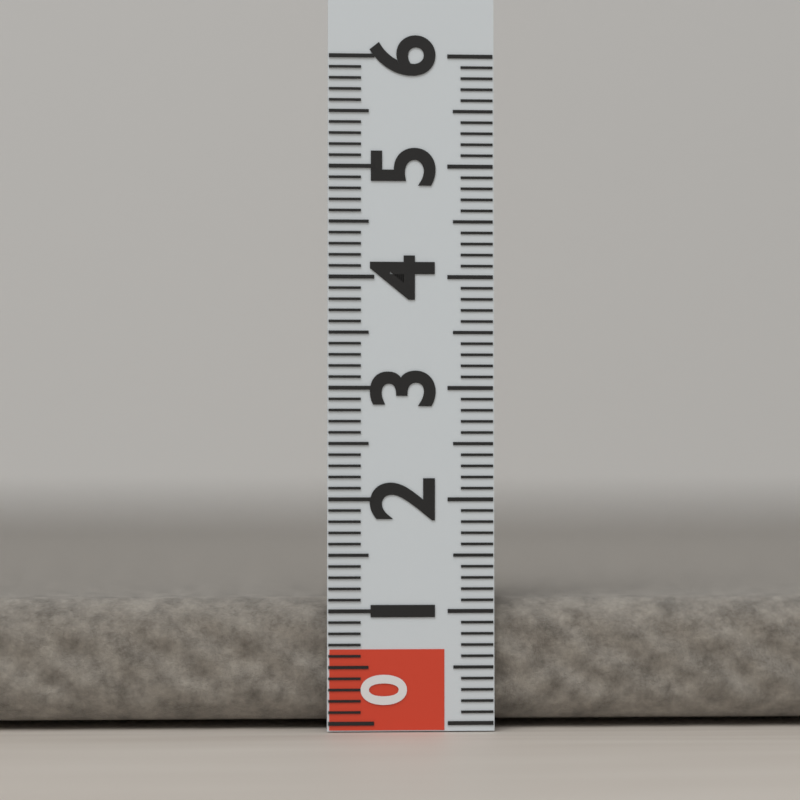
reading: 1.1 (no unit)
